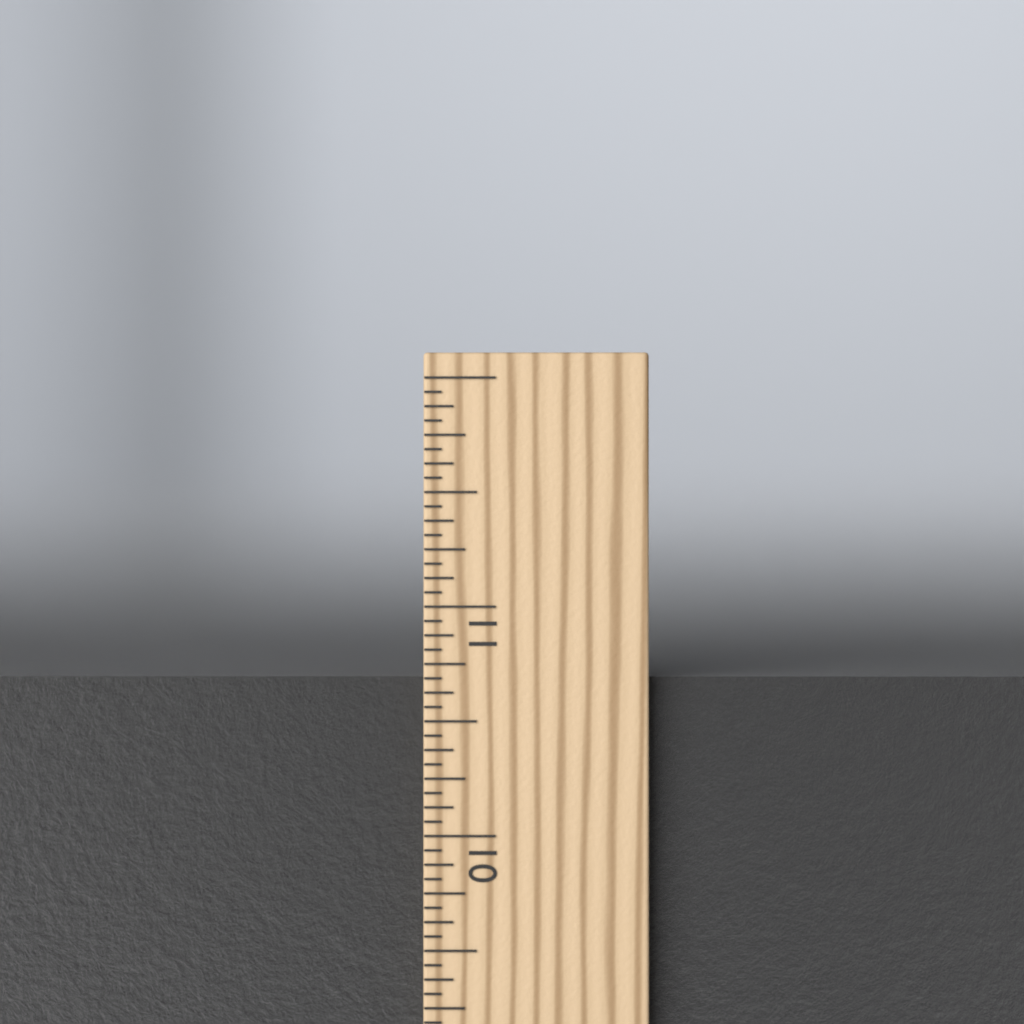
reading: 10.6875 in
